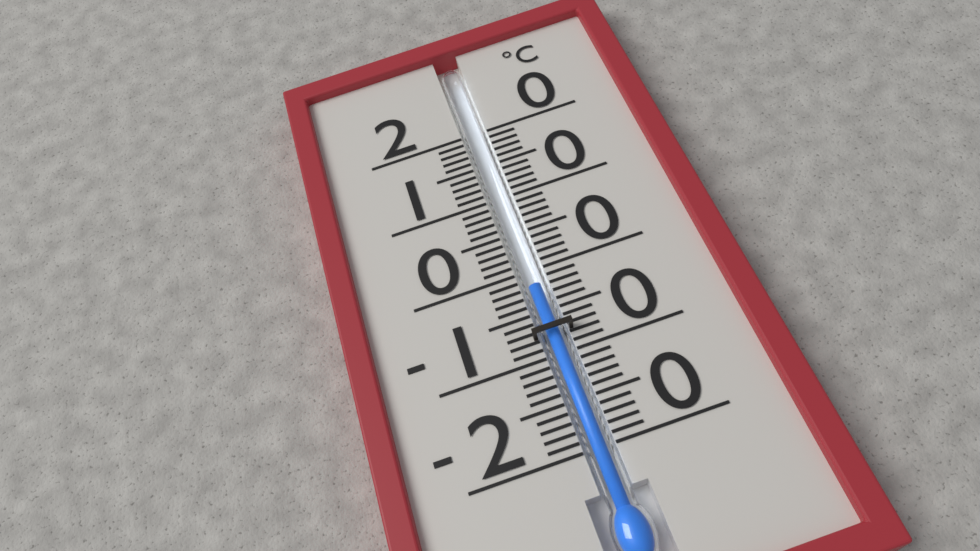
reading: -2 °C
